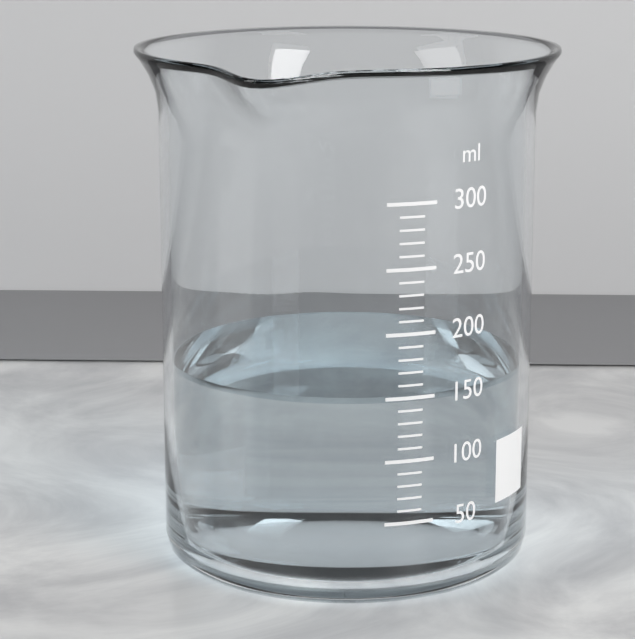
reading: 150 ml
